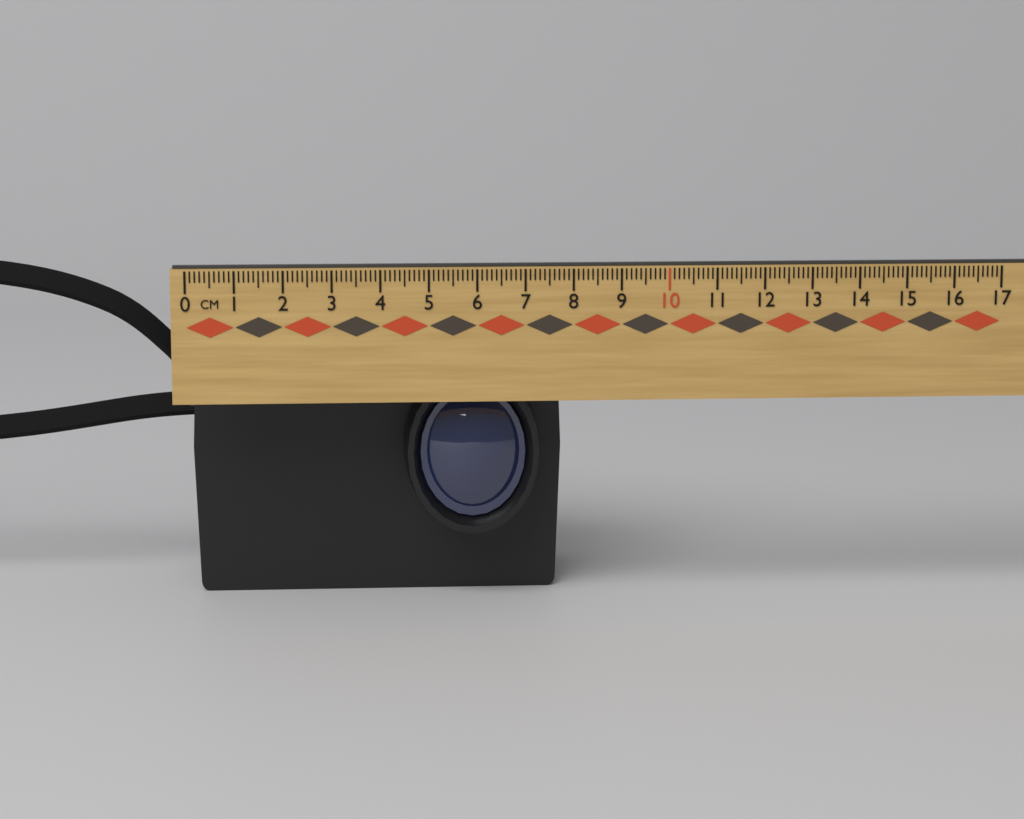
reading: 7.9 cm
